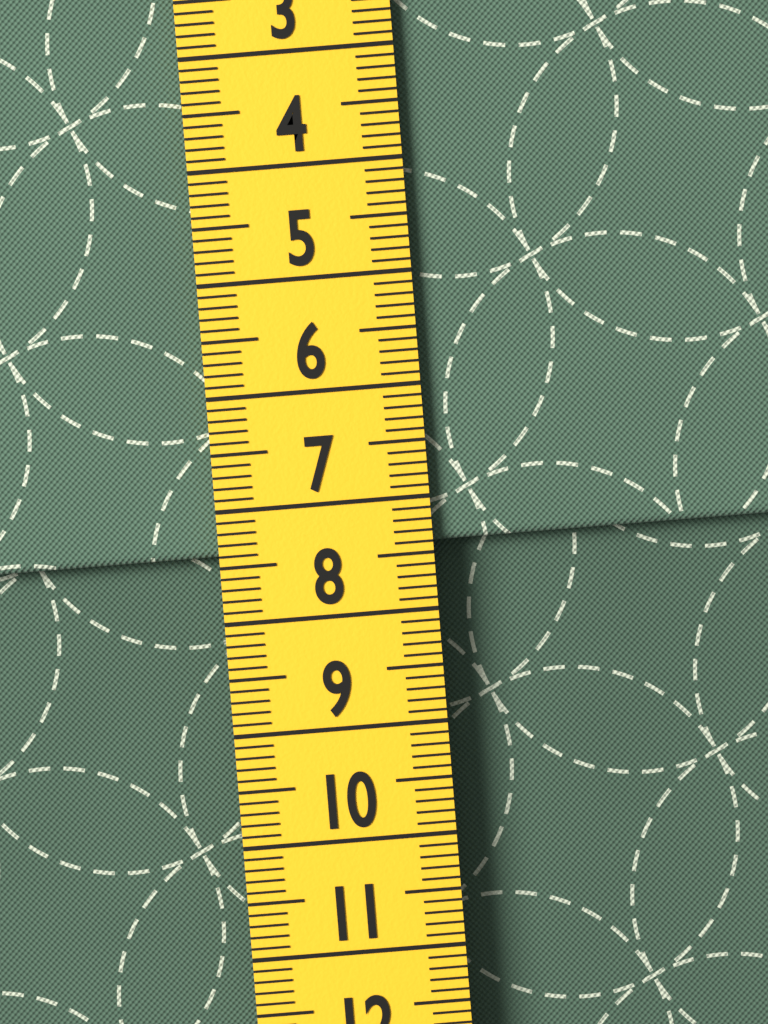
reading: 7.4 cm
